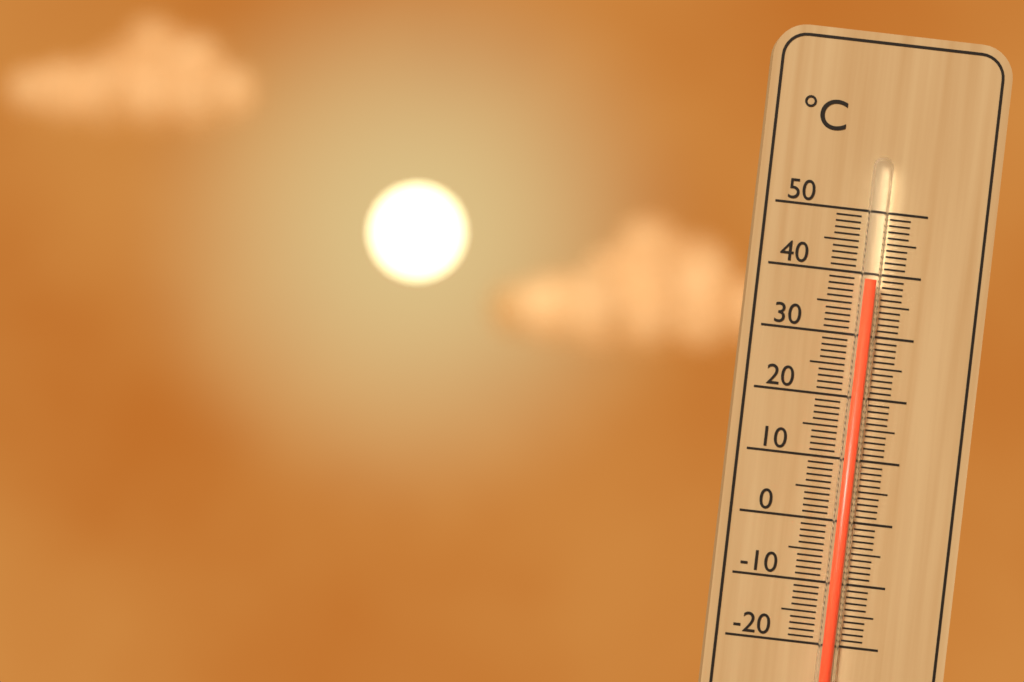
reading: 39 °C
